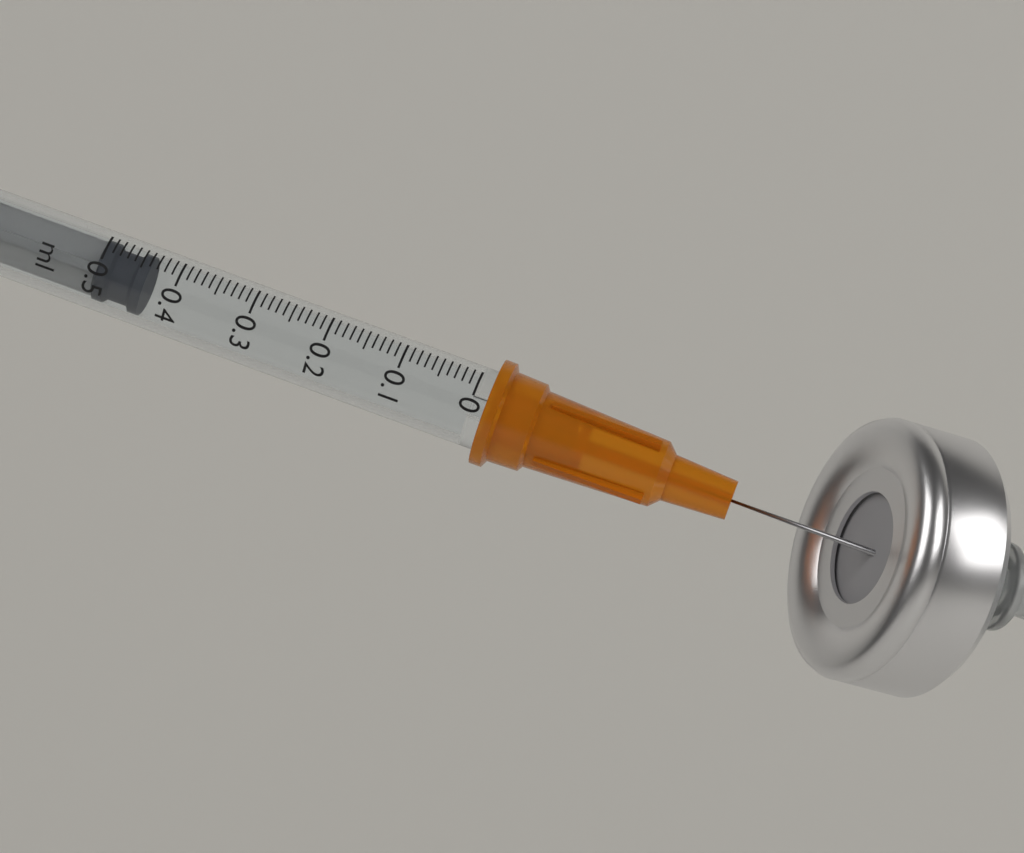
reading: 0.44 ml
